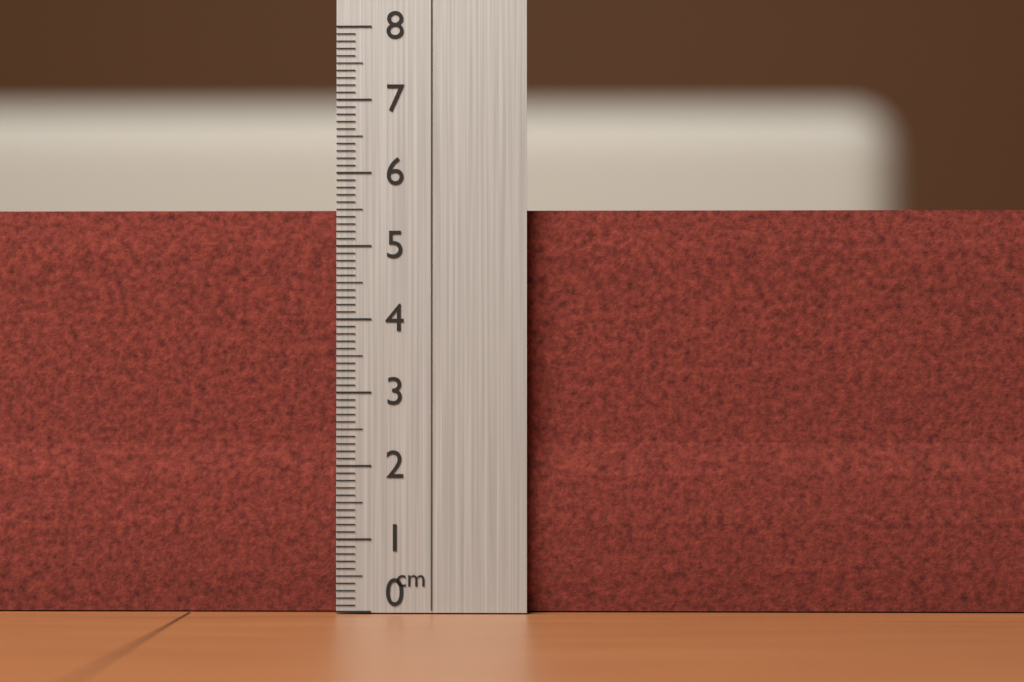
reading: 5.5 cm
